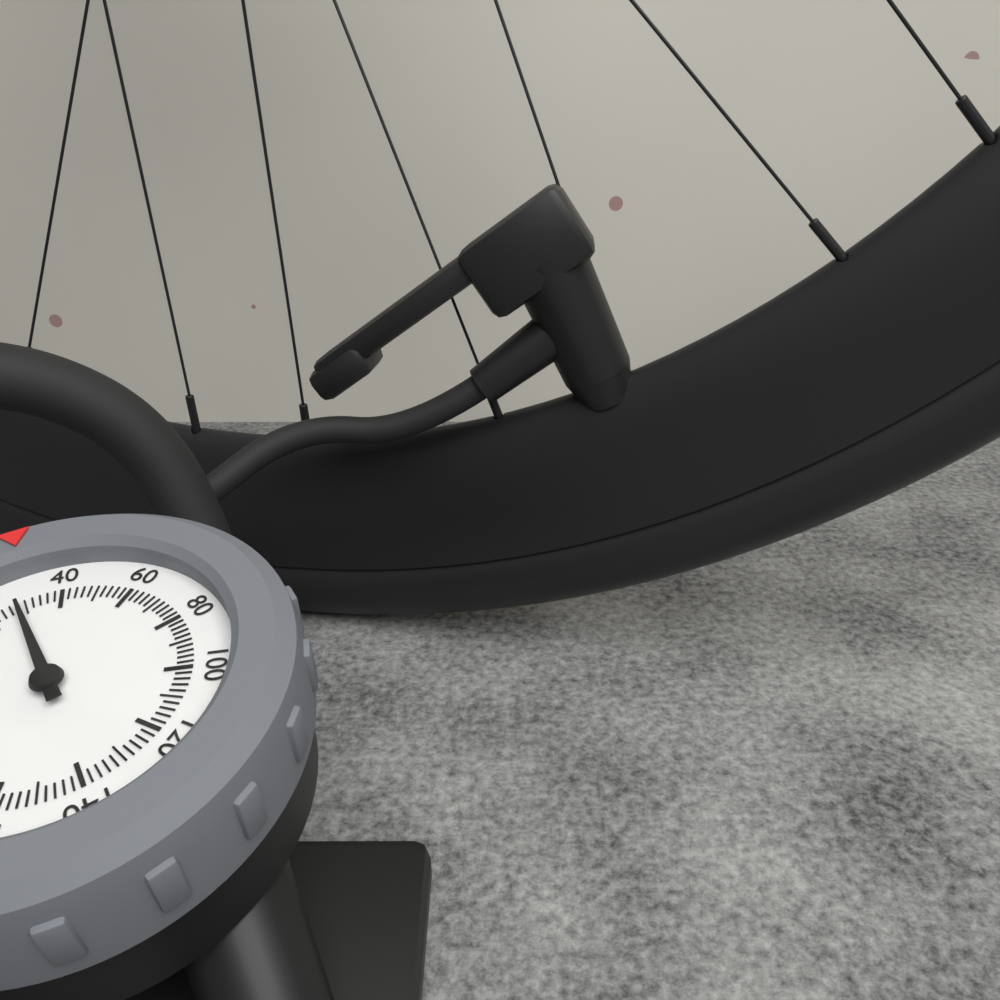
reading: 28 psi
